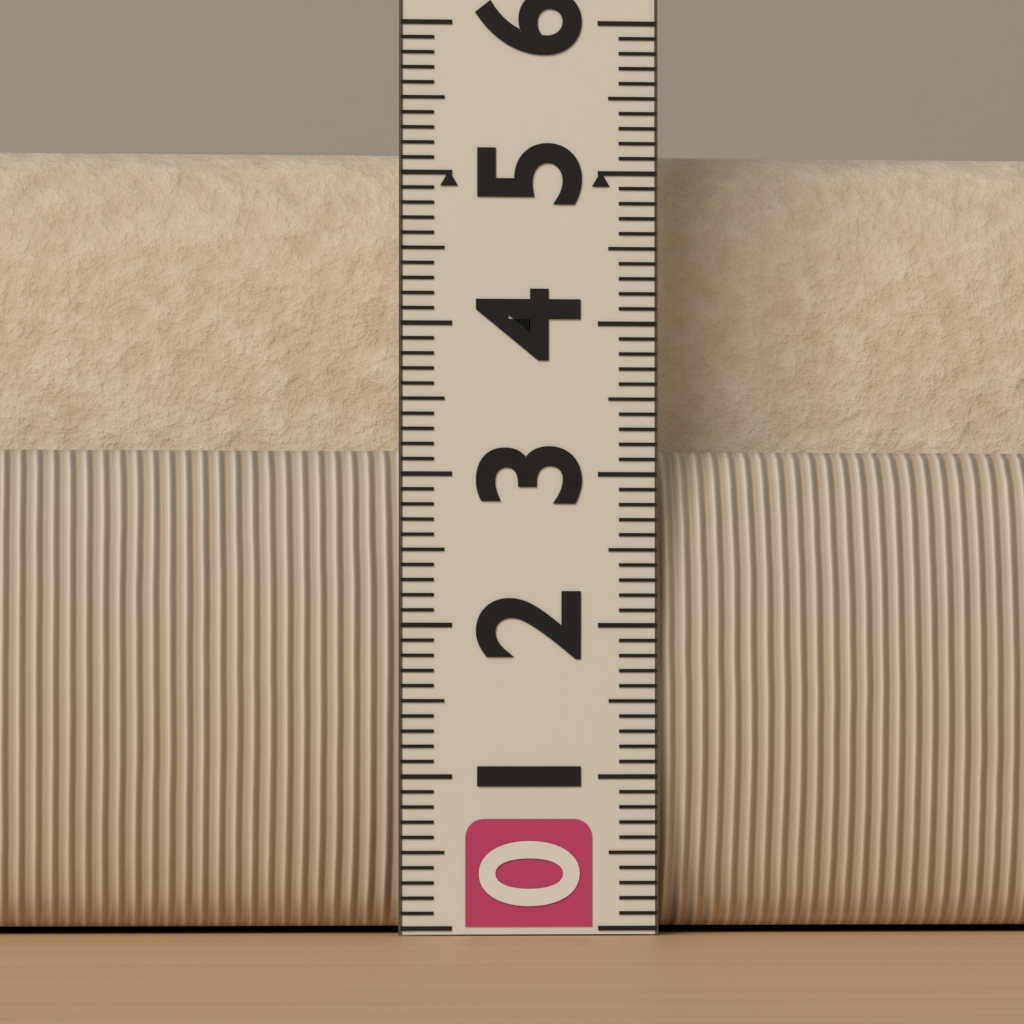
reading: 5.3 (no unit)
